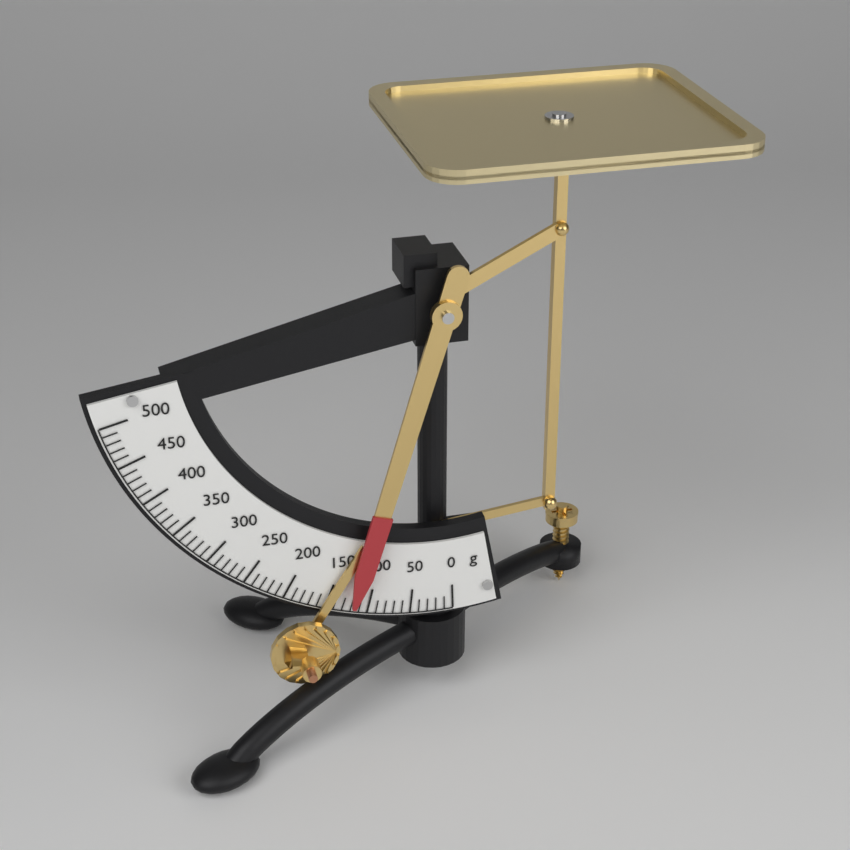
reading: 120 g
